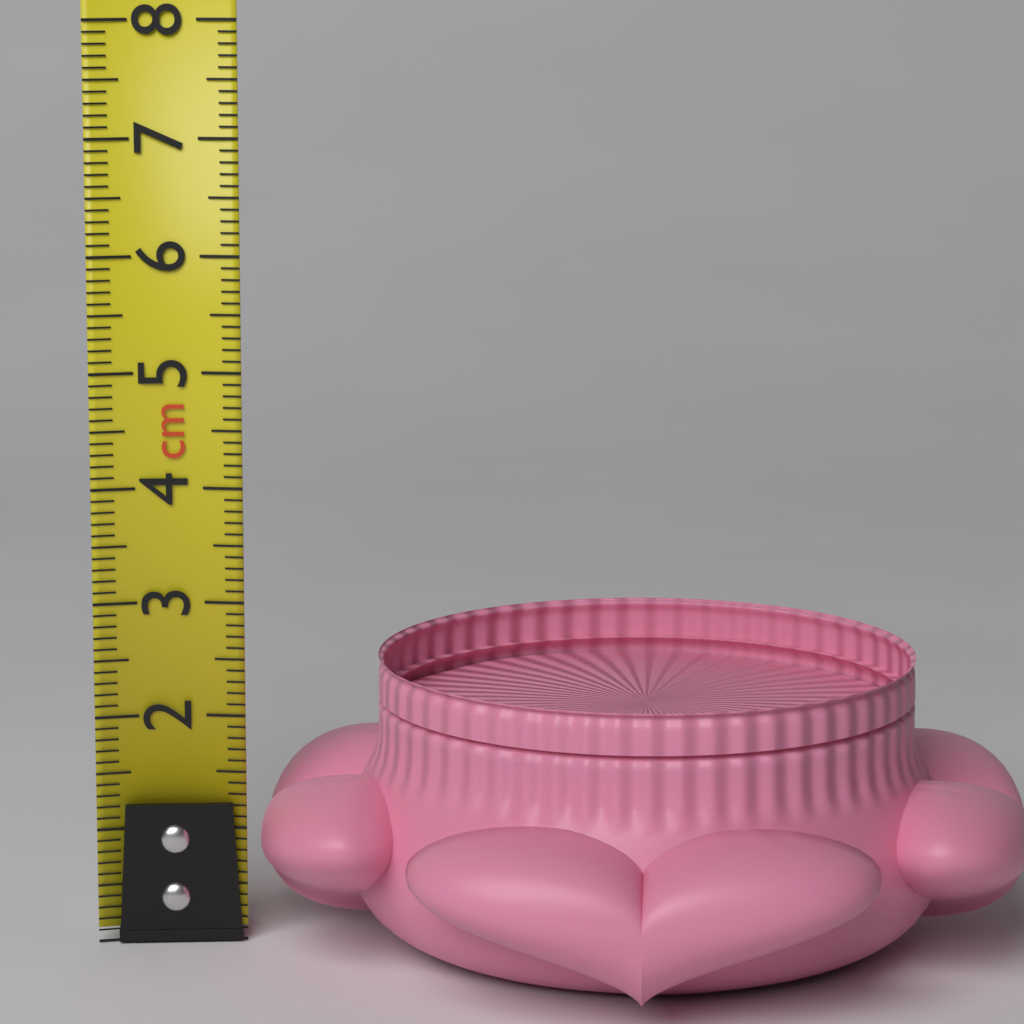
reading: 2.5 cm
